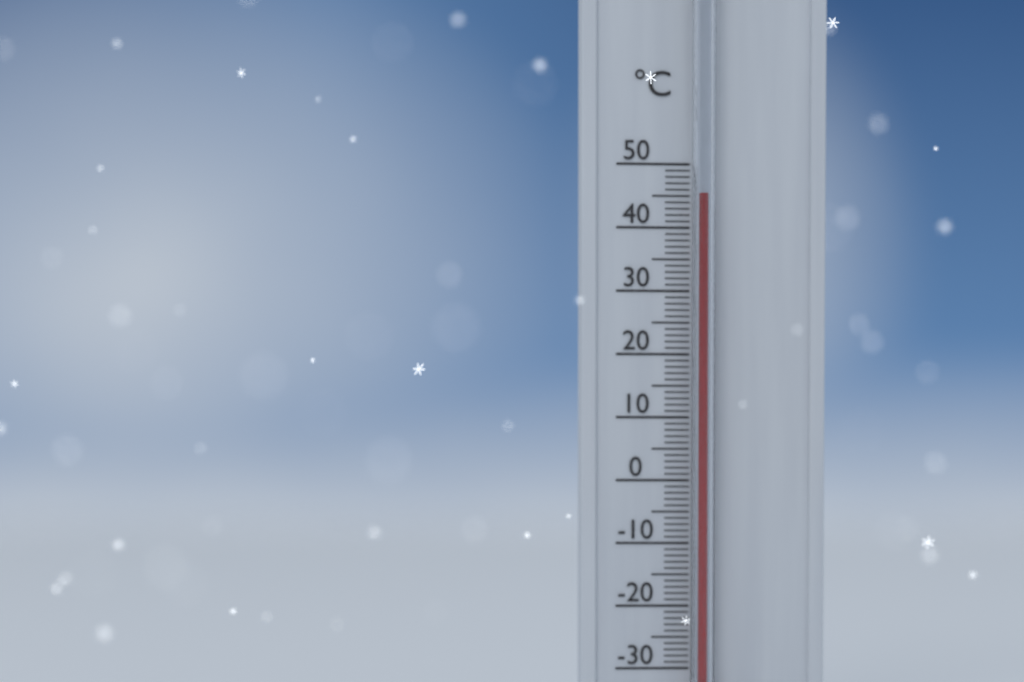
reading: 45 °C
